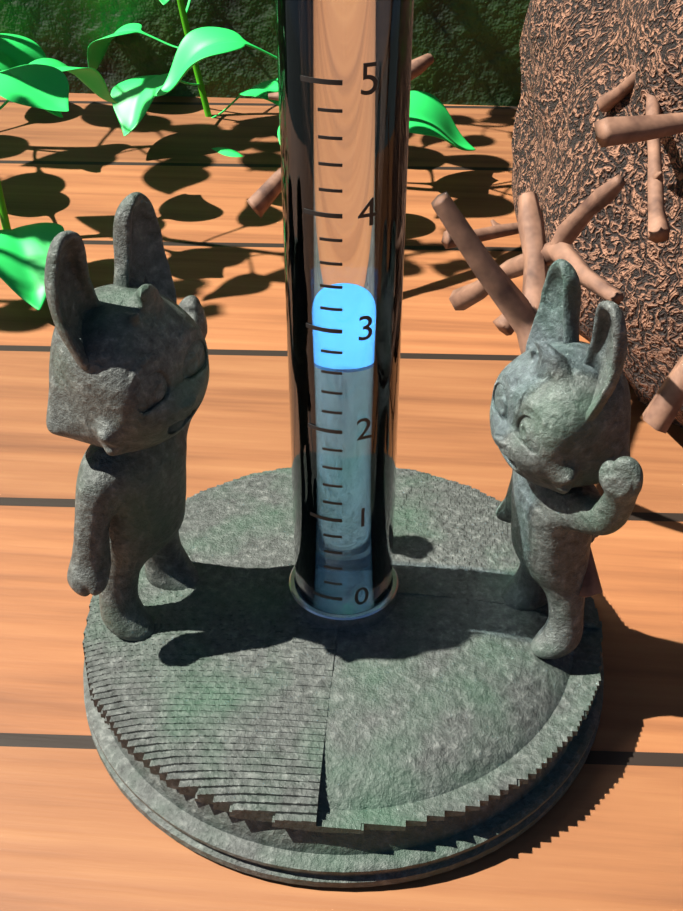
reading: 2.6 (no unit)
